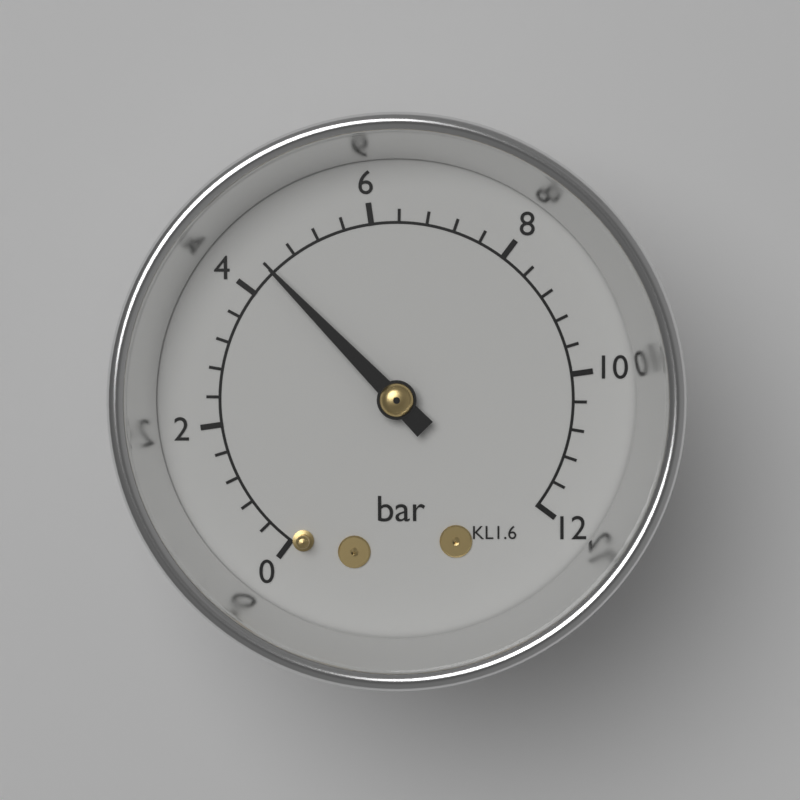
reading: 4.4 bar
